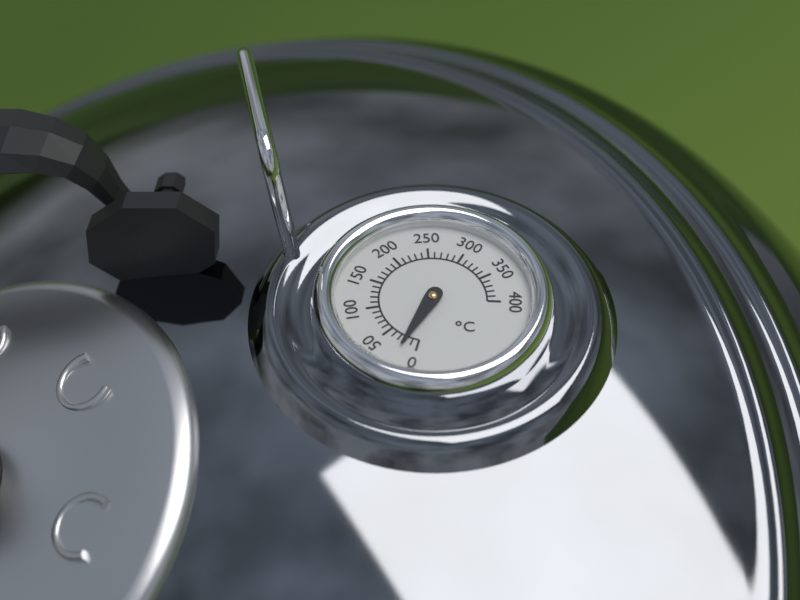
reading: 20 °C
